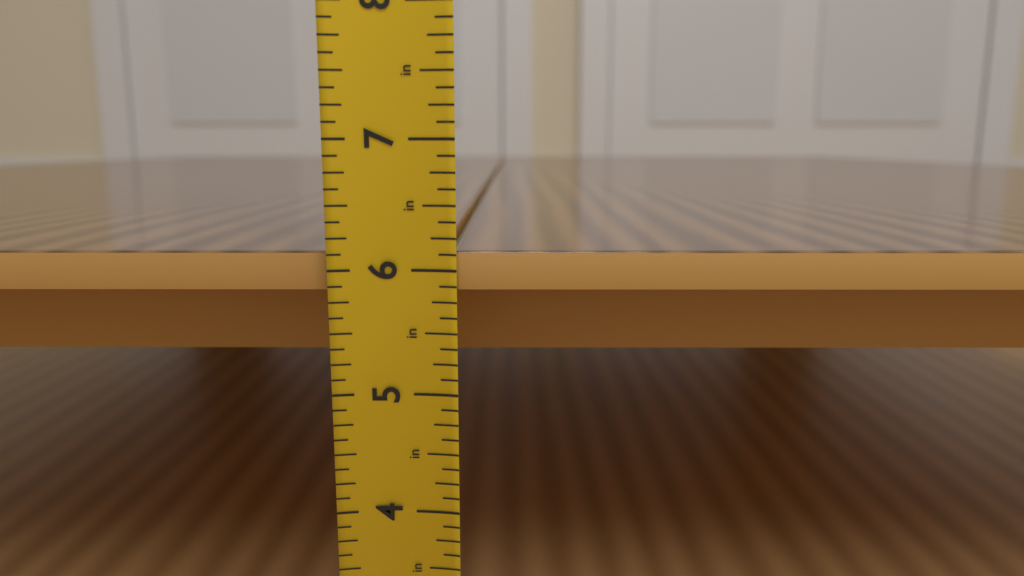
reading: 6.125 in
